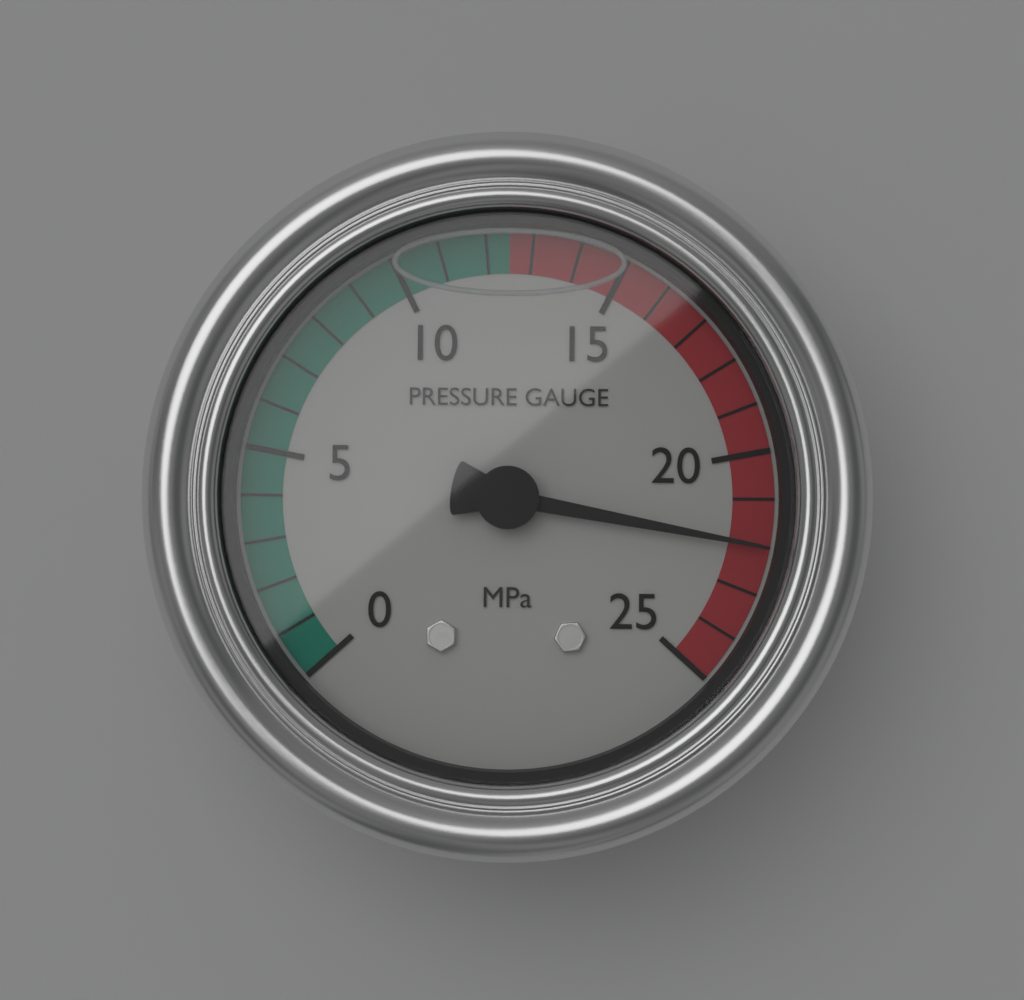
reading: 22 MPa
